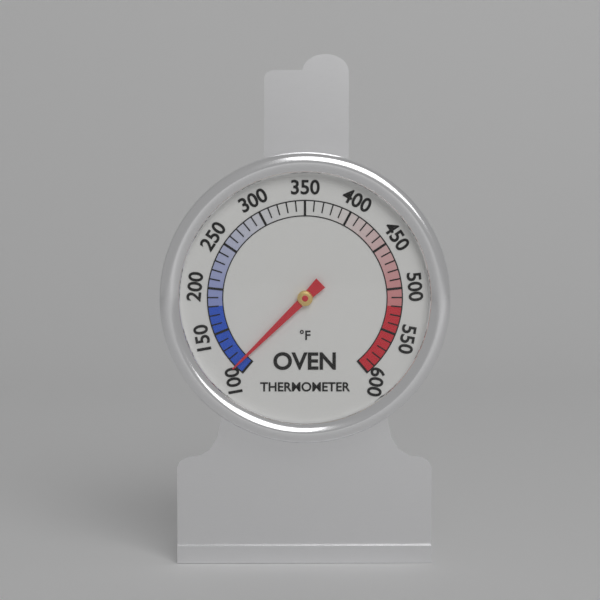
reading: 110 °F
